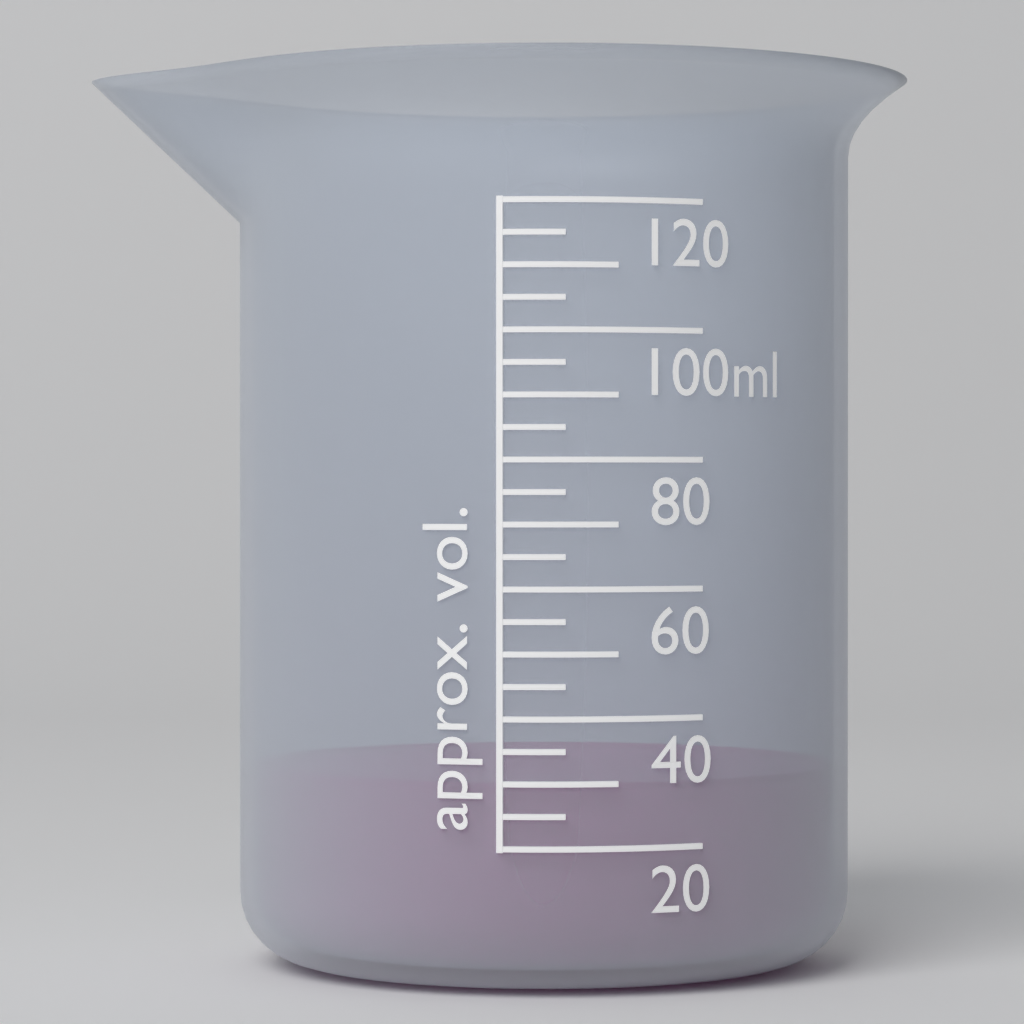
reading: 30 ml
